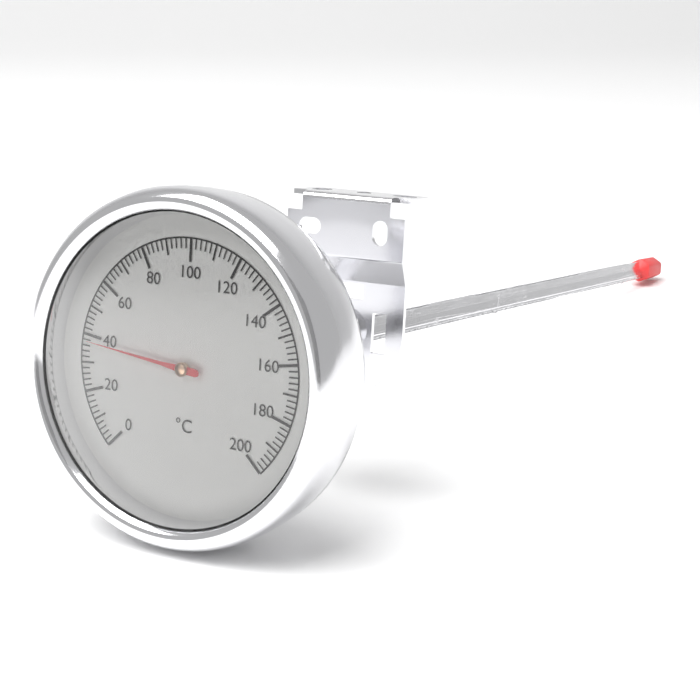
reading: 38 °C
